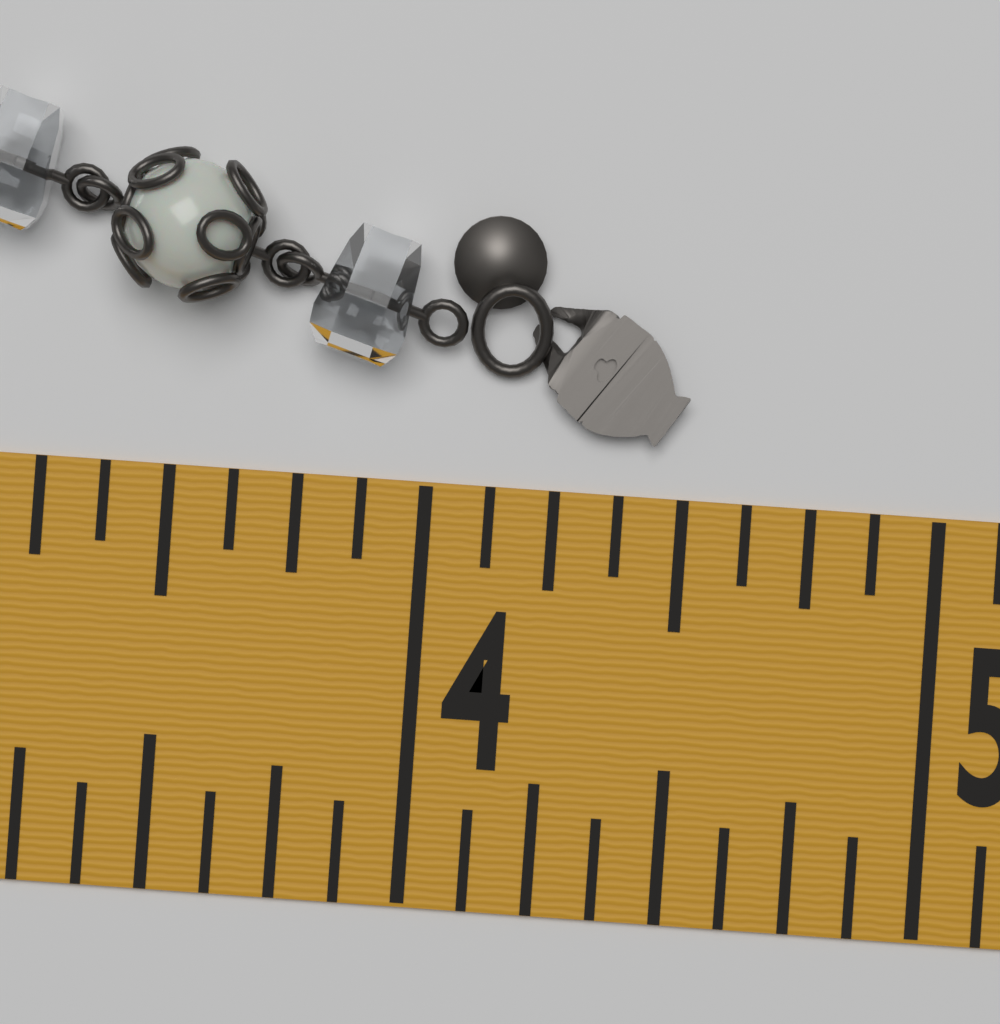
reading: 4.500 in
